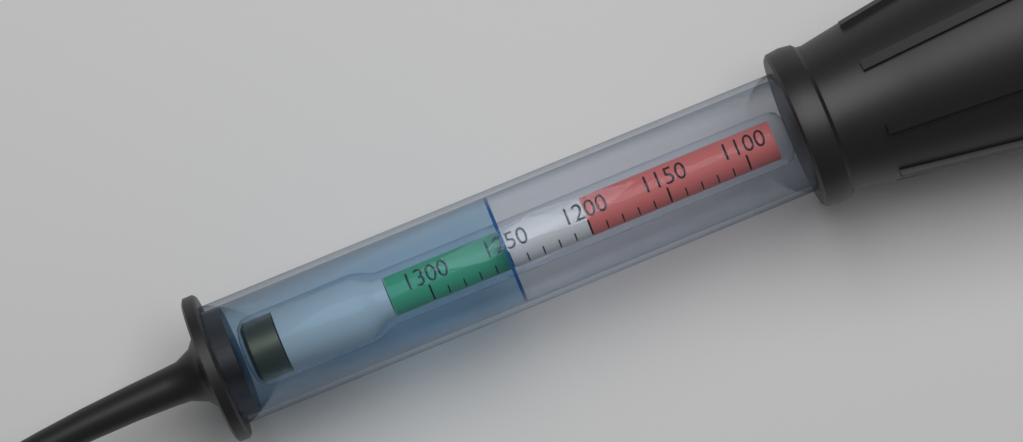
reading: 1250 (no unit)
